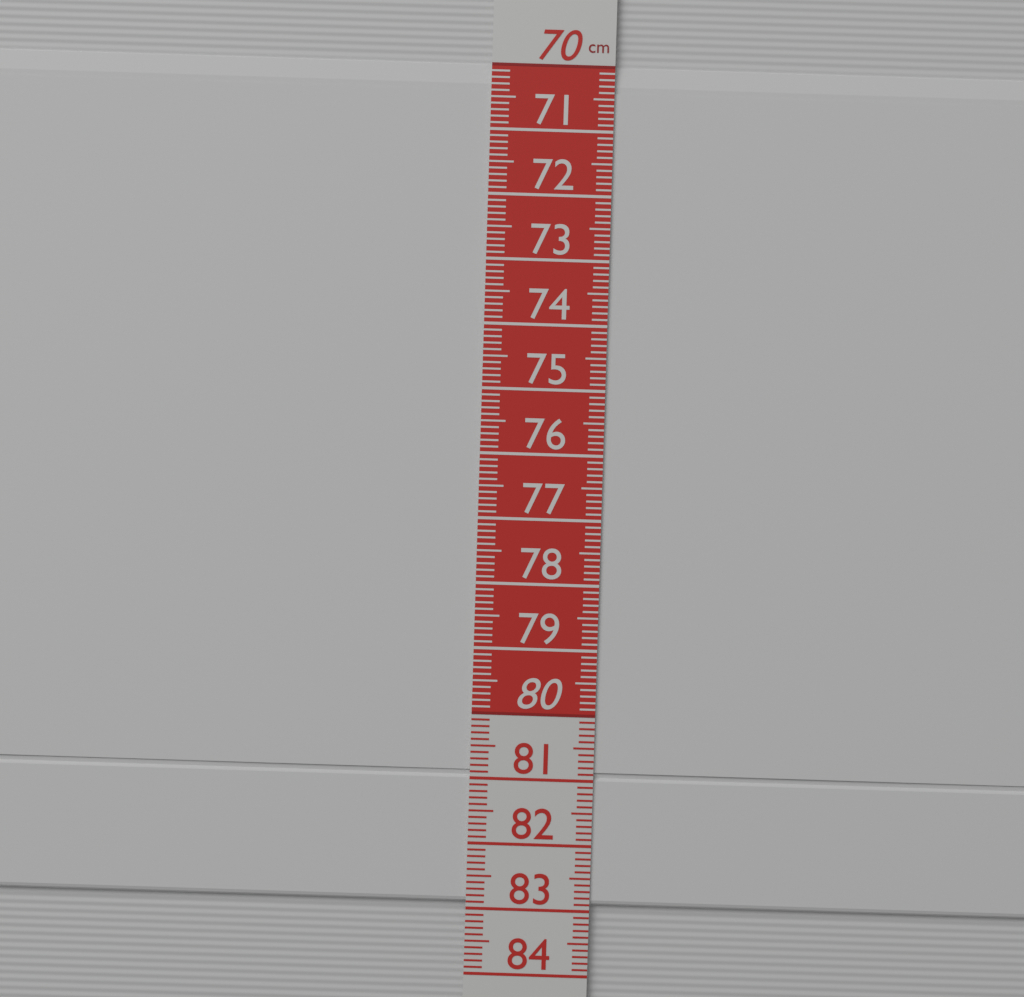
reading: 82.9 cm
